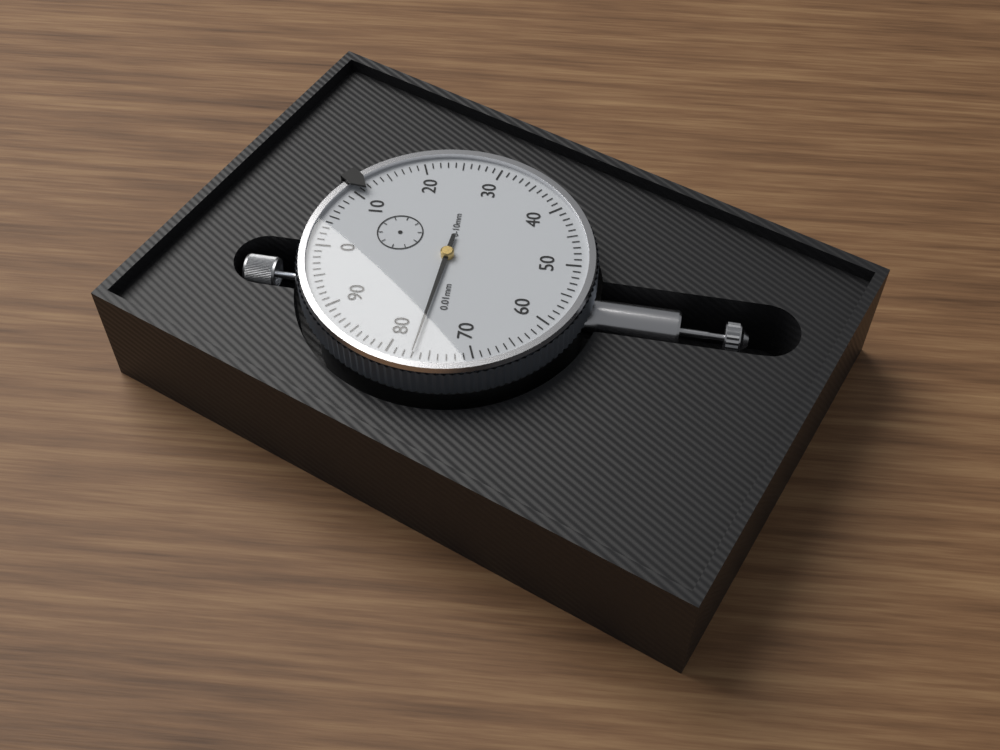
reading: 0.77 mm
